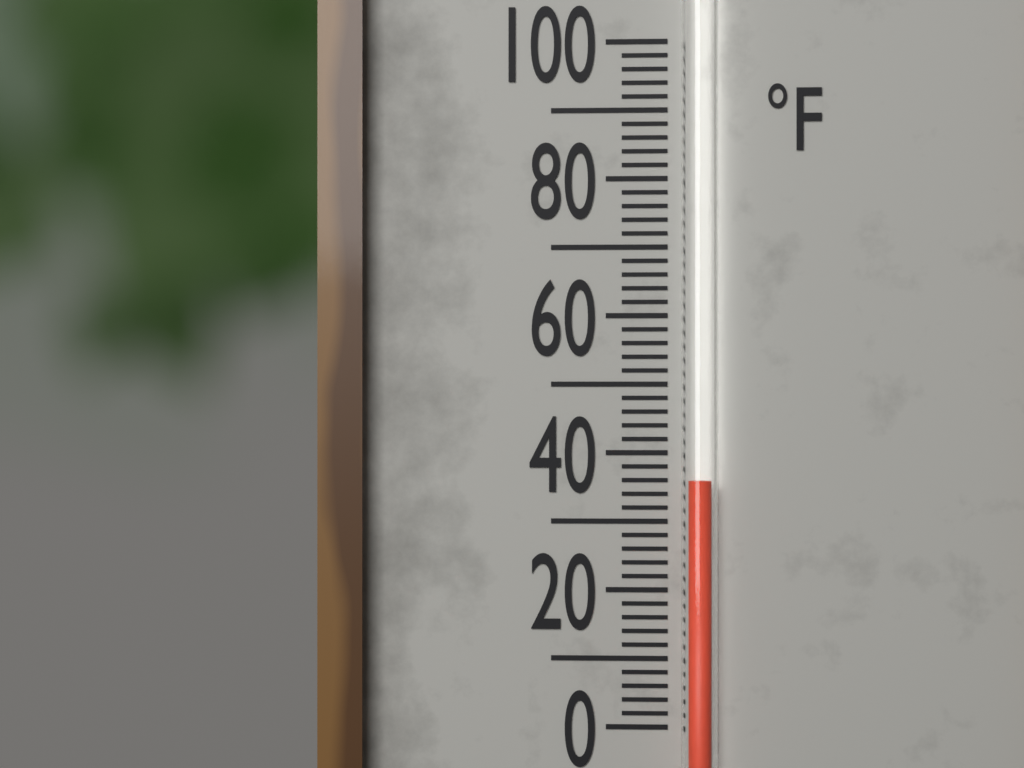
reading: 36 °F
